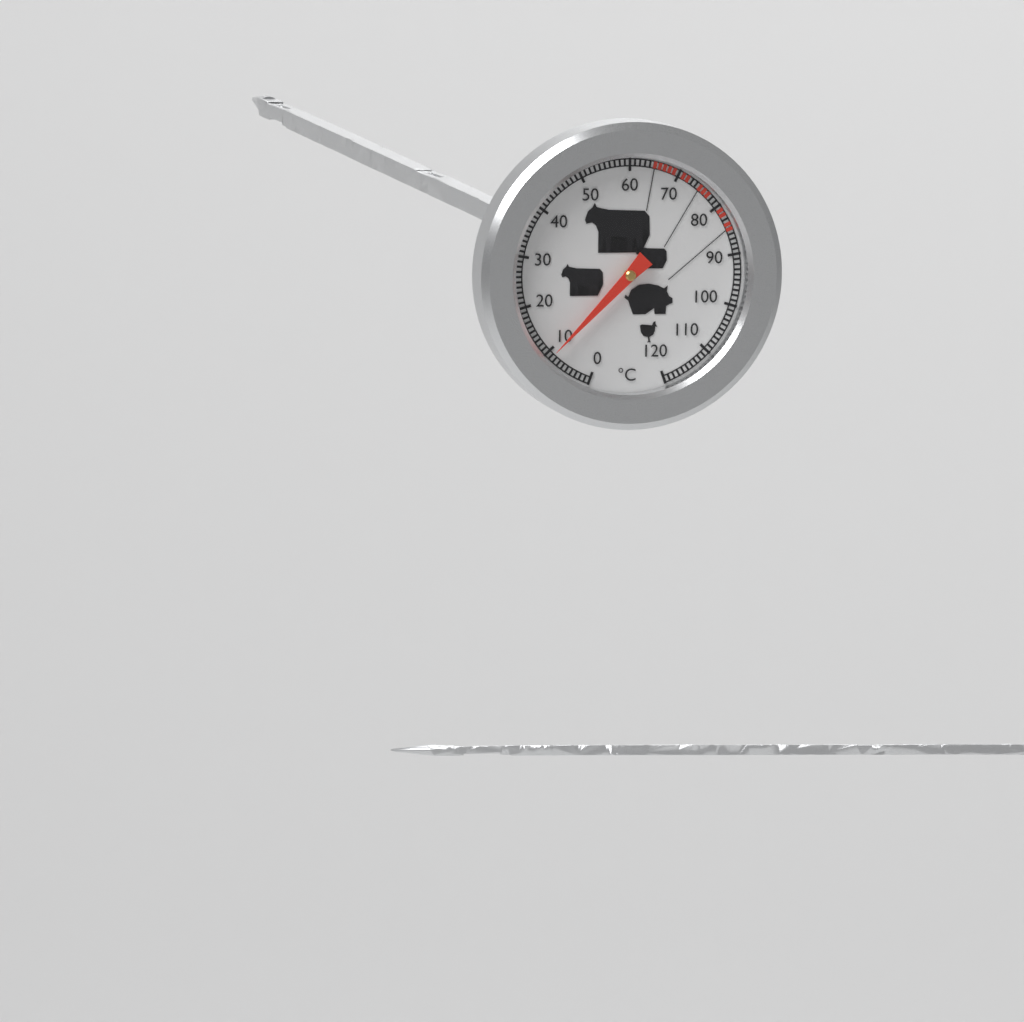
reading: 9 °C
